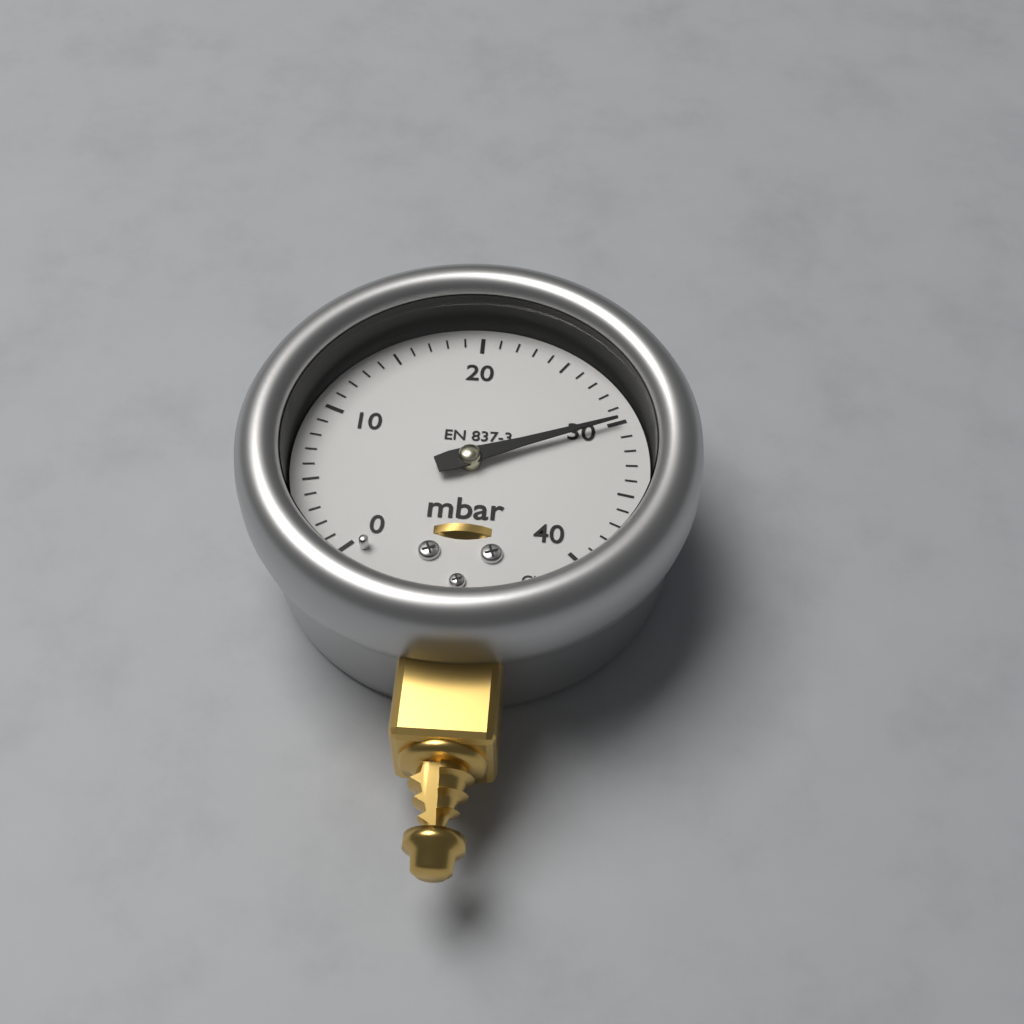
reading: 30 mbar
